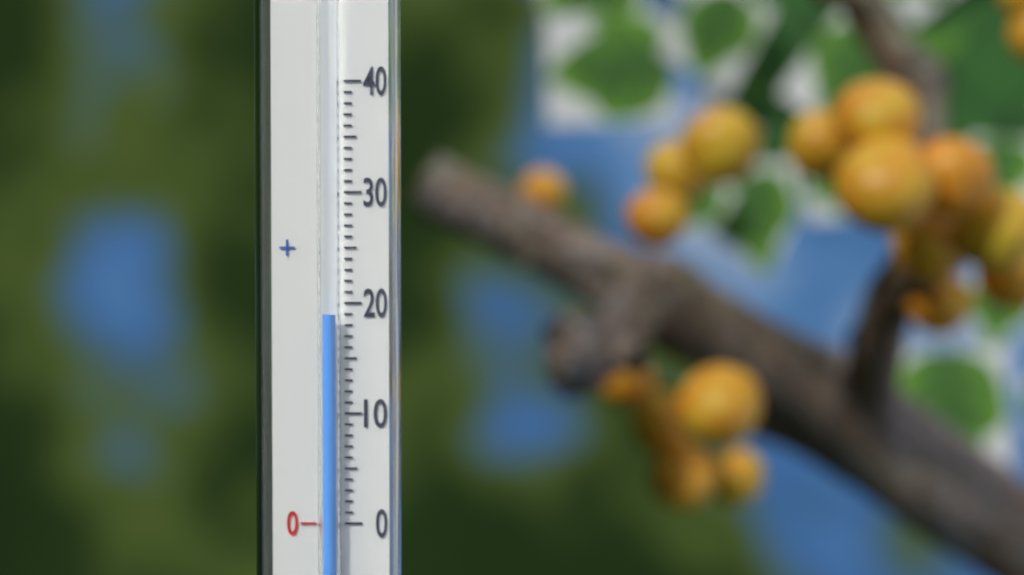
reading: 19 (no unit)
